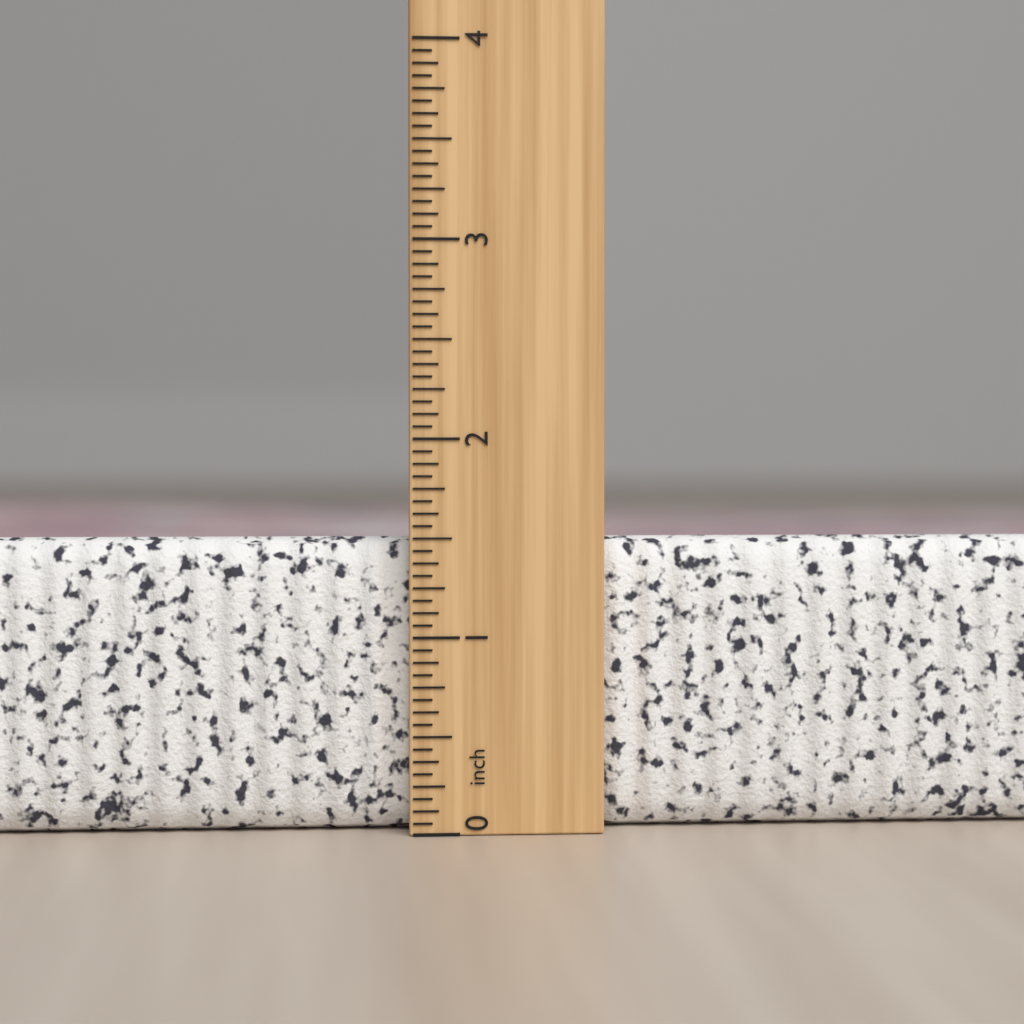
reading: 1.5000 inch
